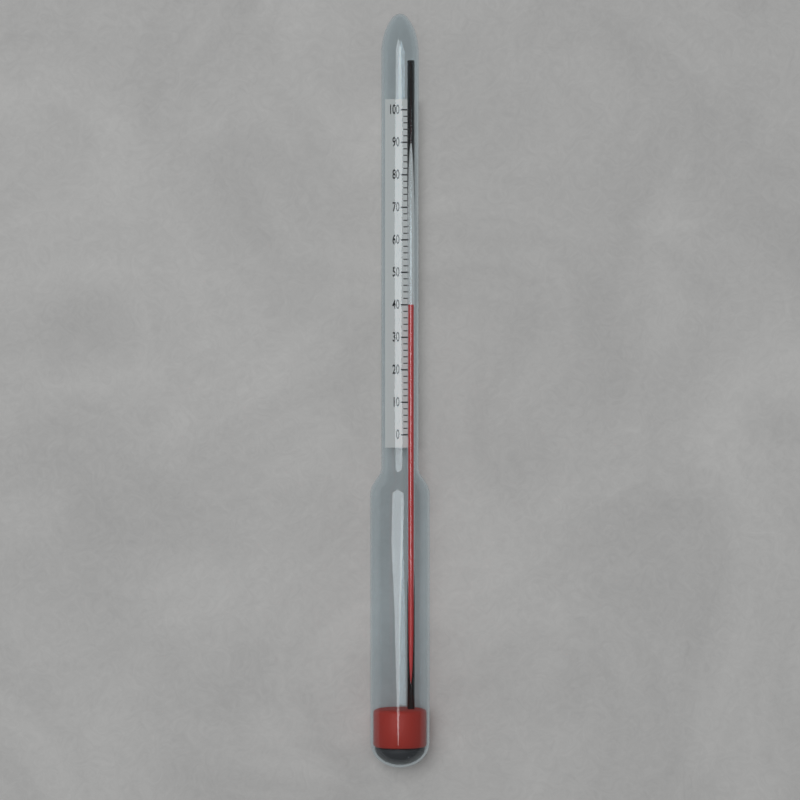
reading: 40 (no unit)
